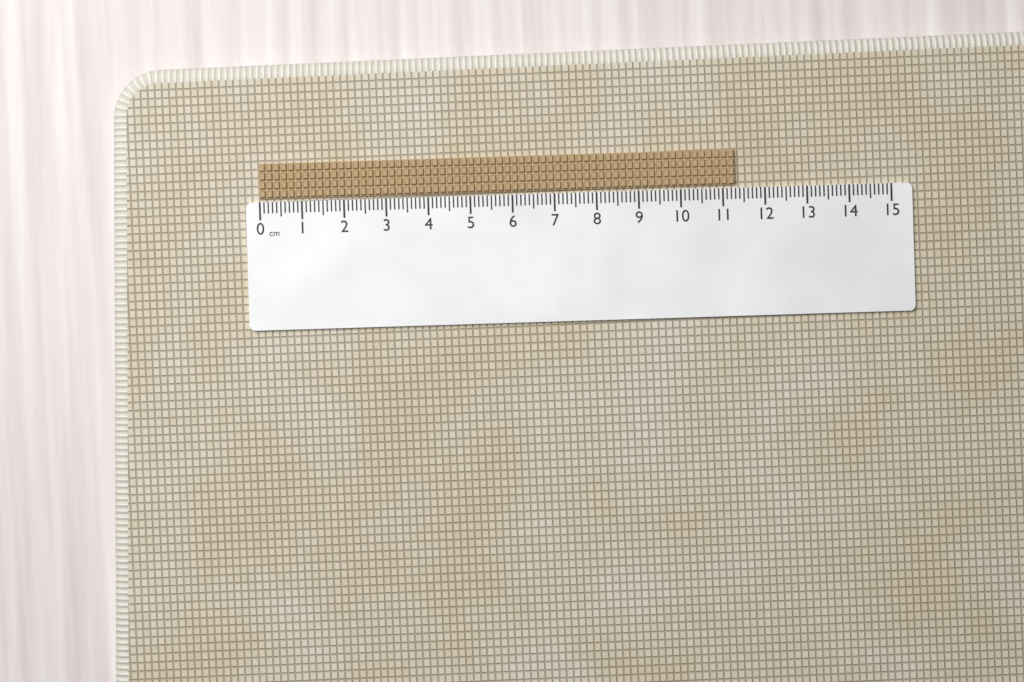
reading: 11.3 cm
